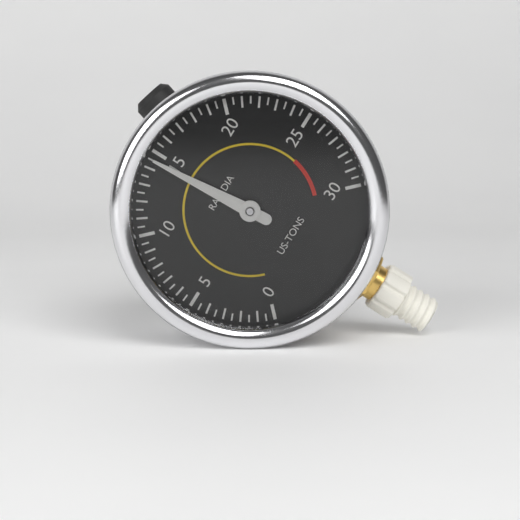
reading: 14.5 US-TONS
